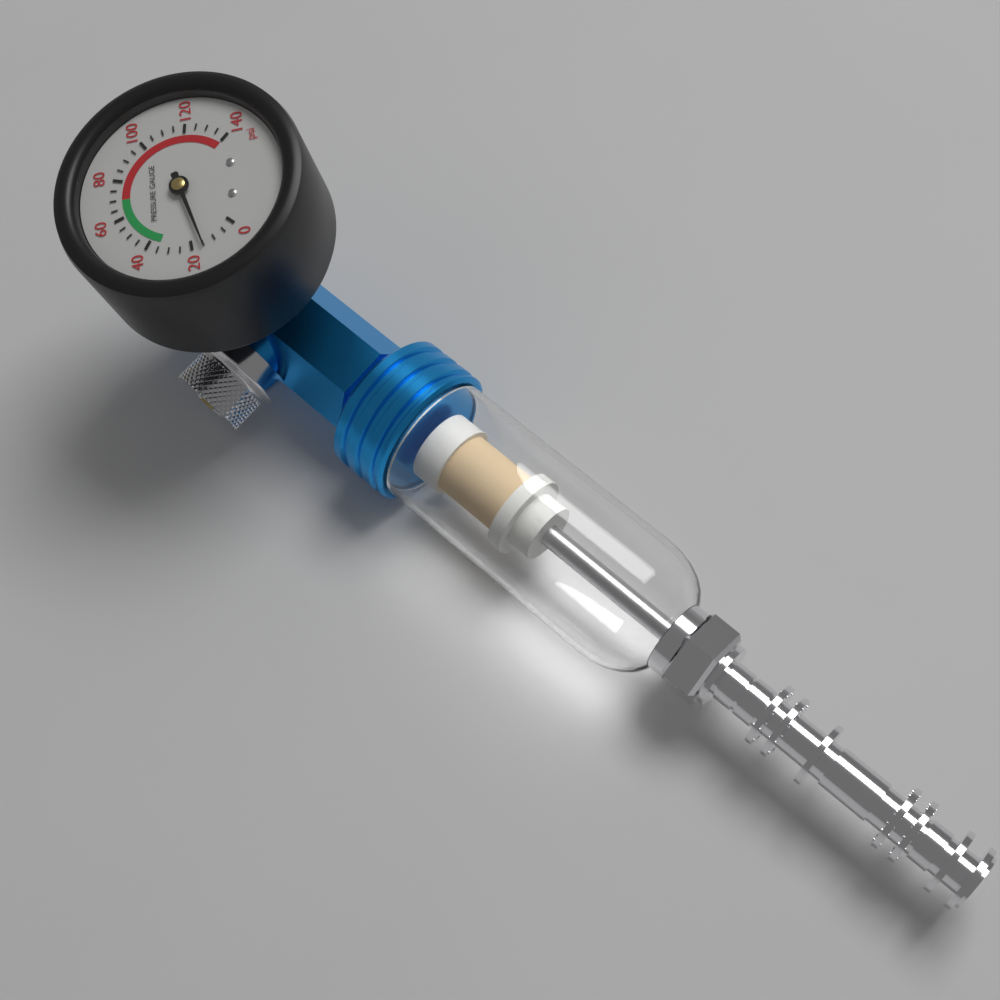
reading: 15 psi
